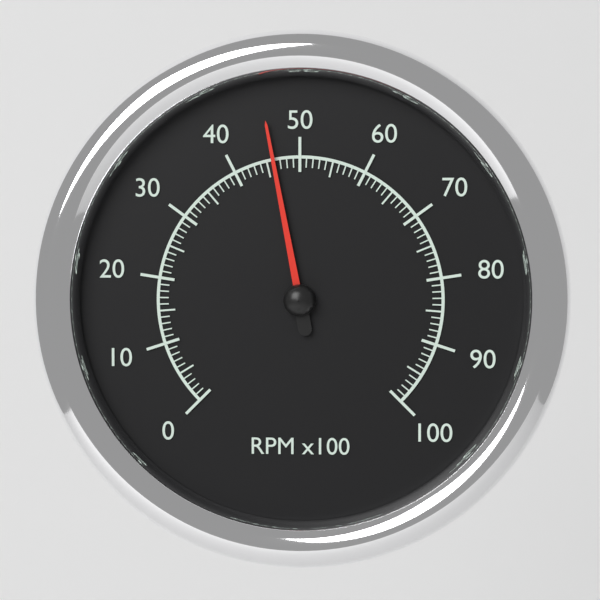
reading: 46 RPM x100
